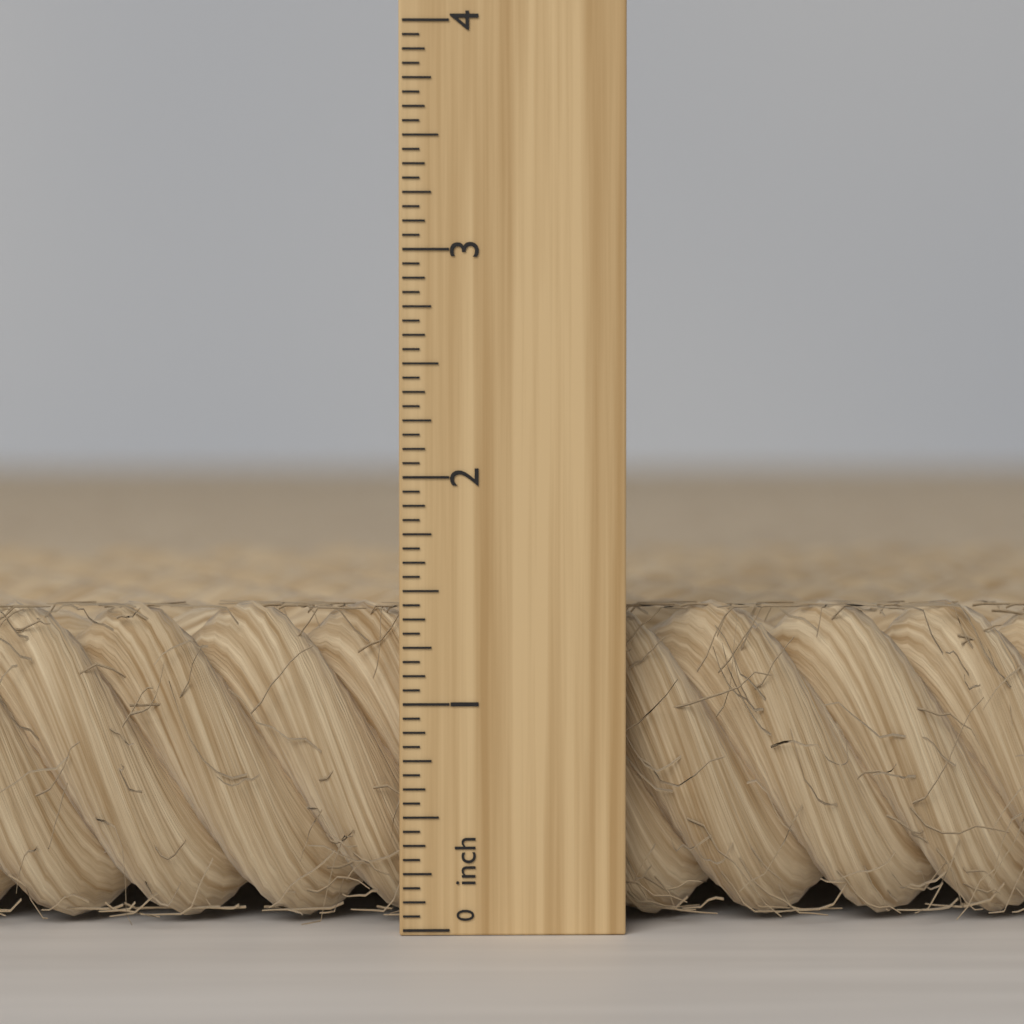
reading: 1.4375 inch
